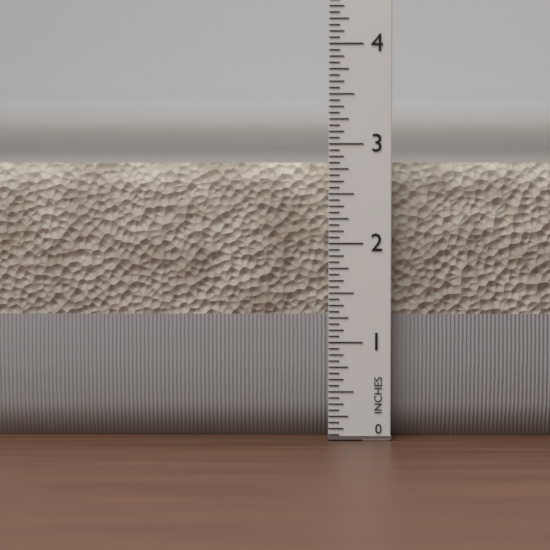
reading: 2.8125 in
